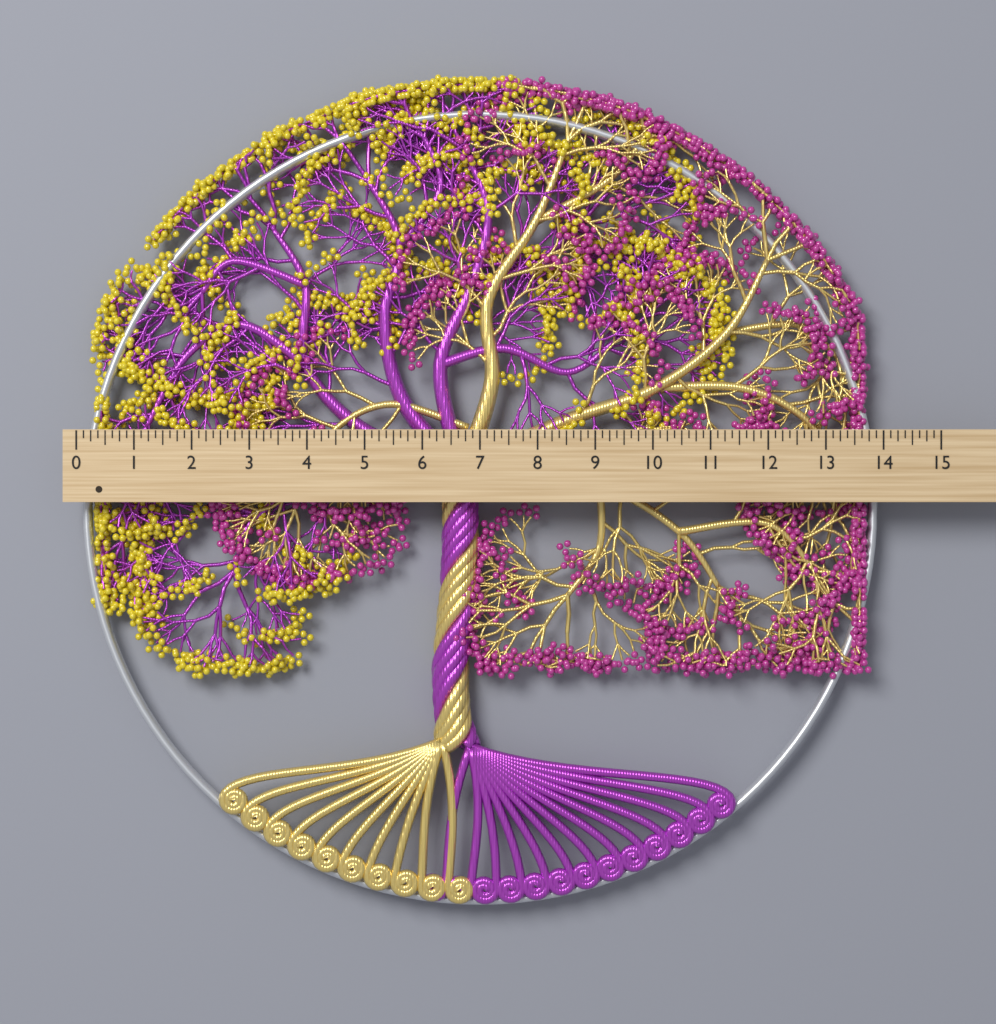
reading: 14.000 (no unit)
